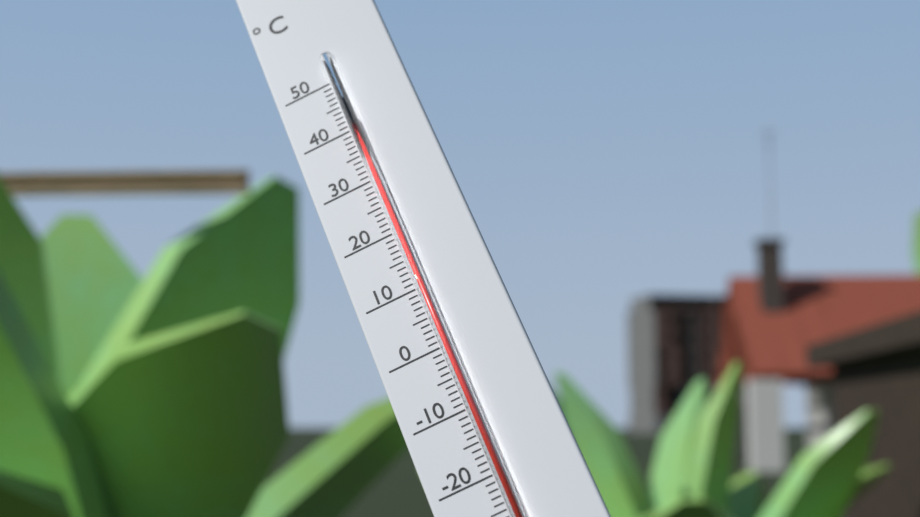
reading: 42 °C
